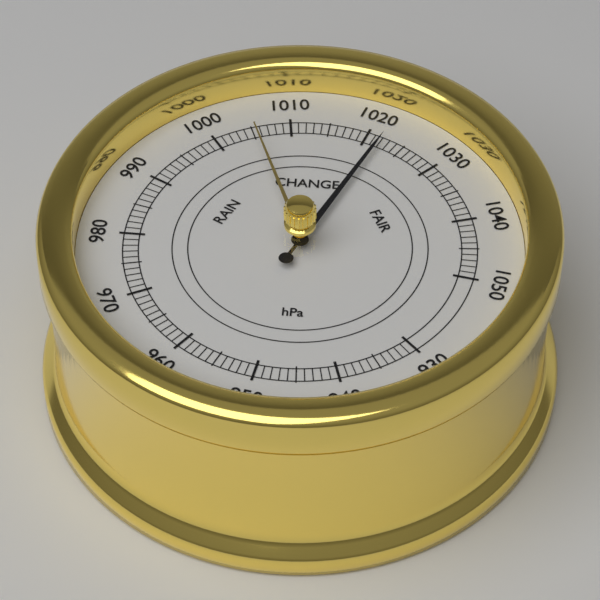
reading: 1022 hPa
